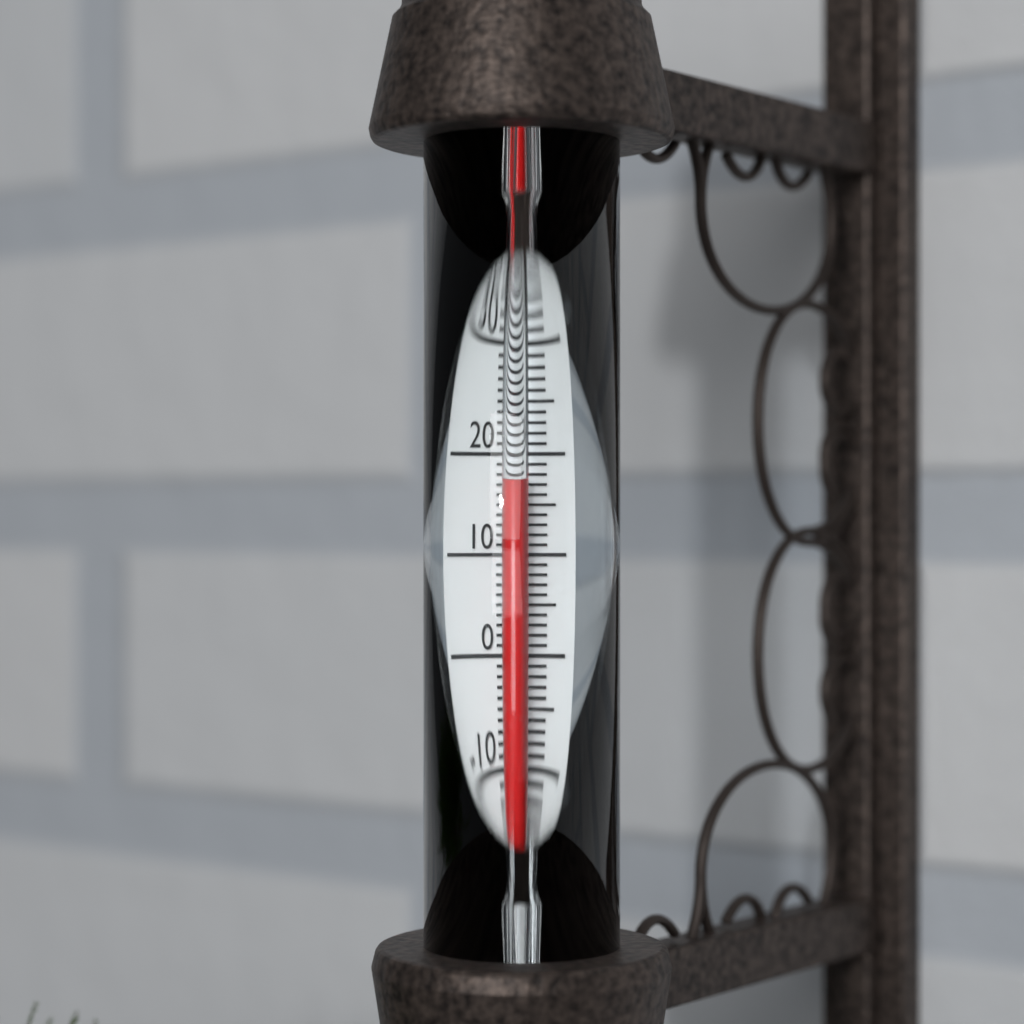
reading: 18 °C
